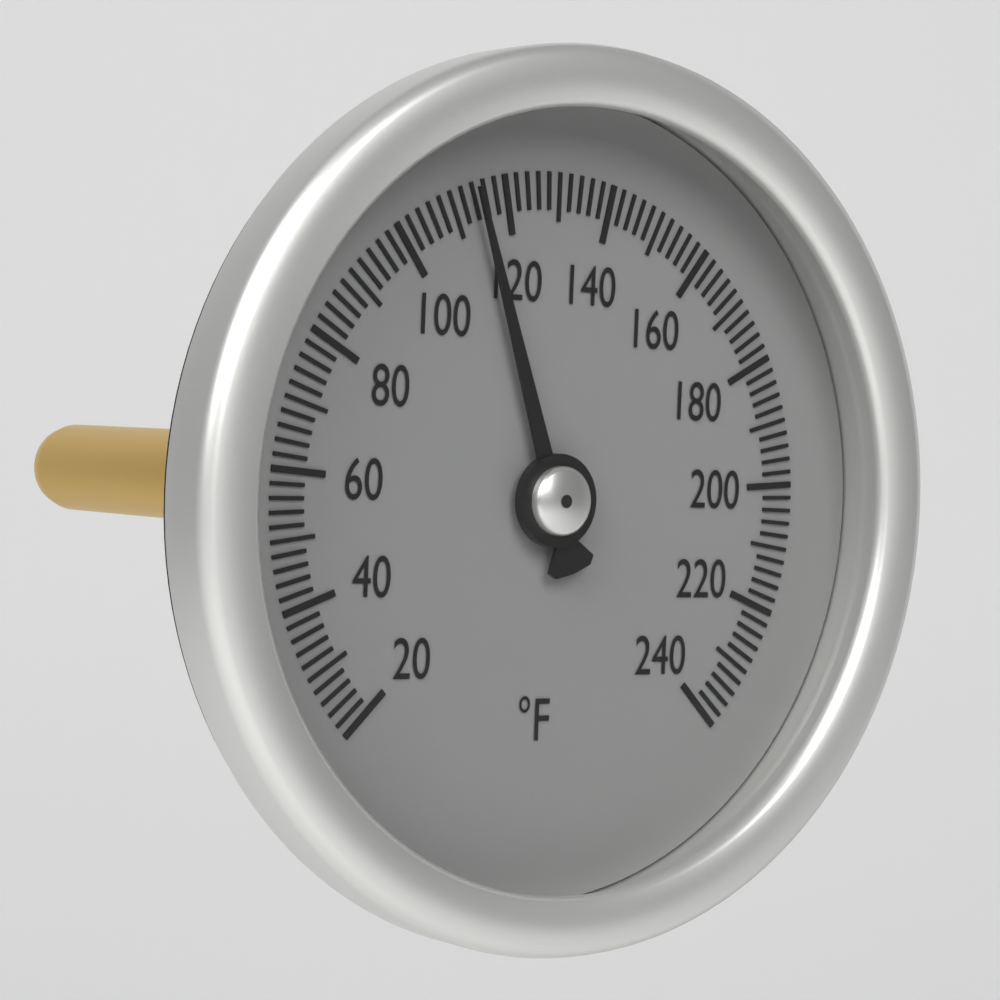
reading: 114 °F
